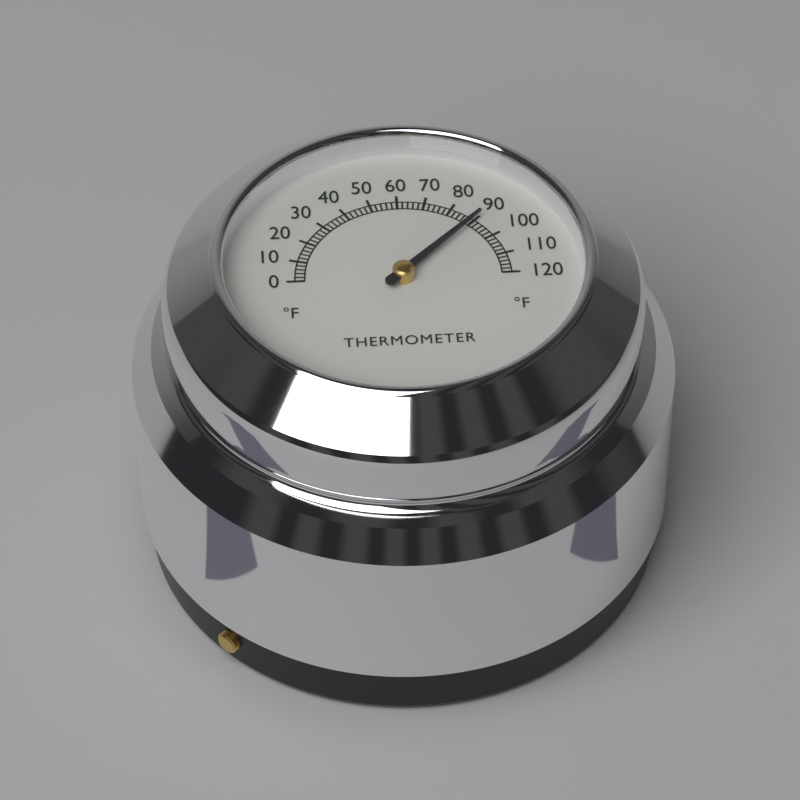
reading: 90 °F
